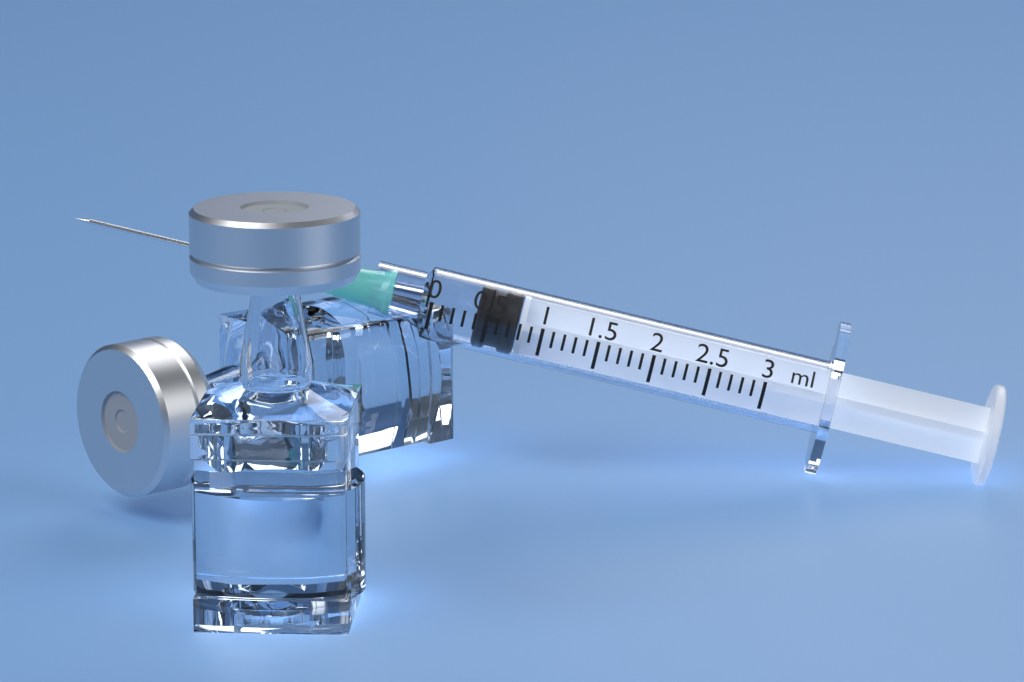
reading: 0.4 ml
